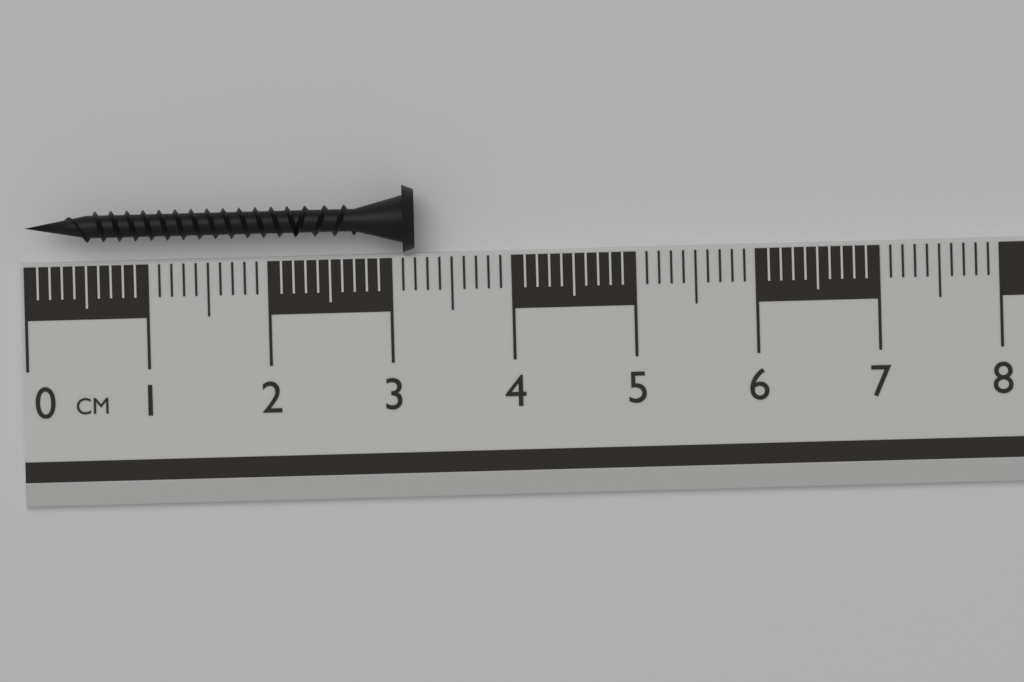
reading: 3.2 cm
